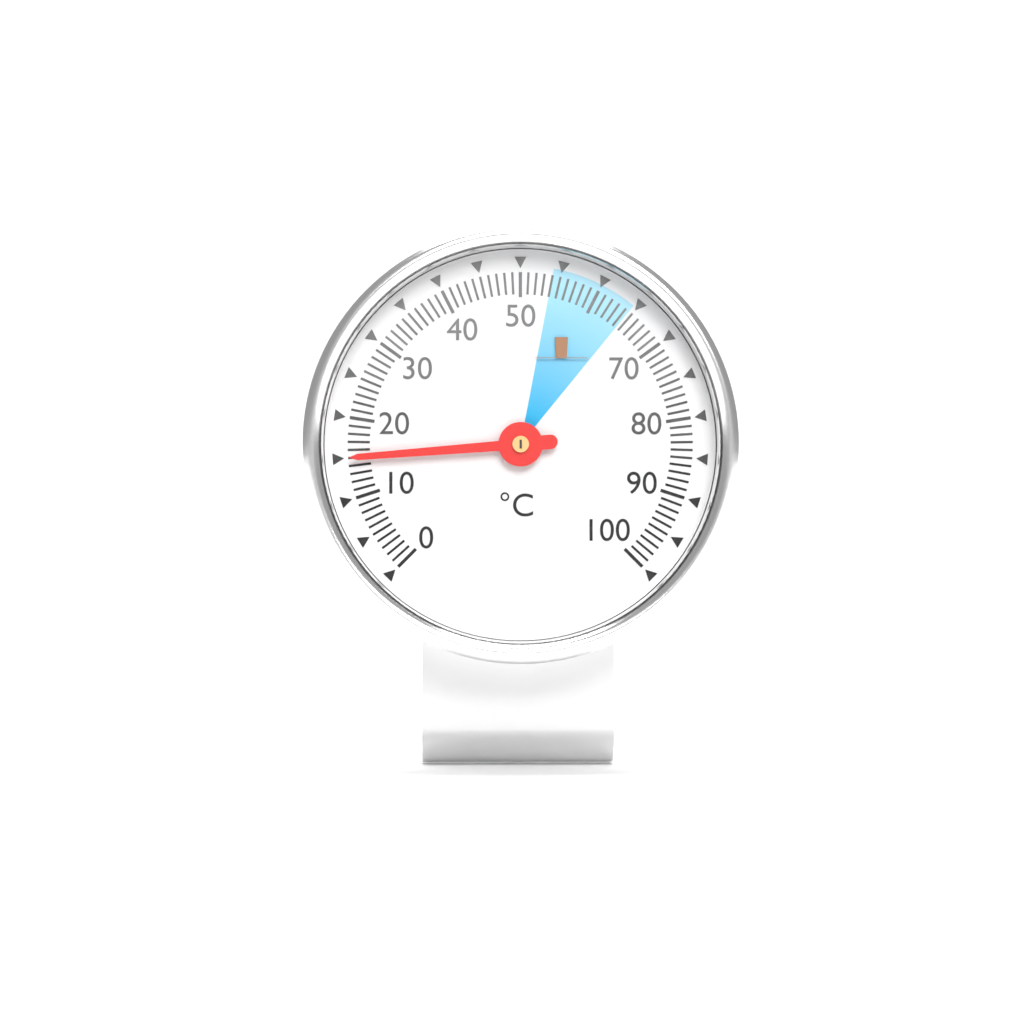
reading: 15 °C
